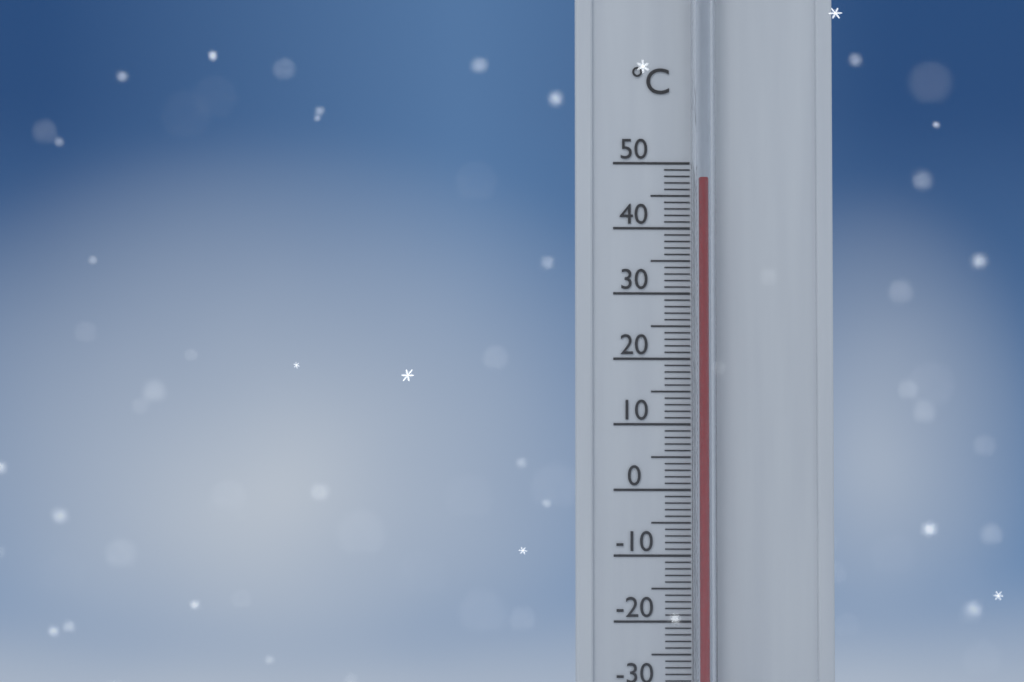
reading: 47 °C
